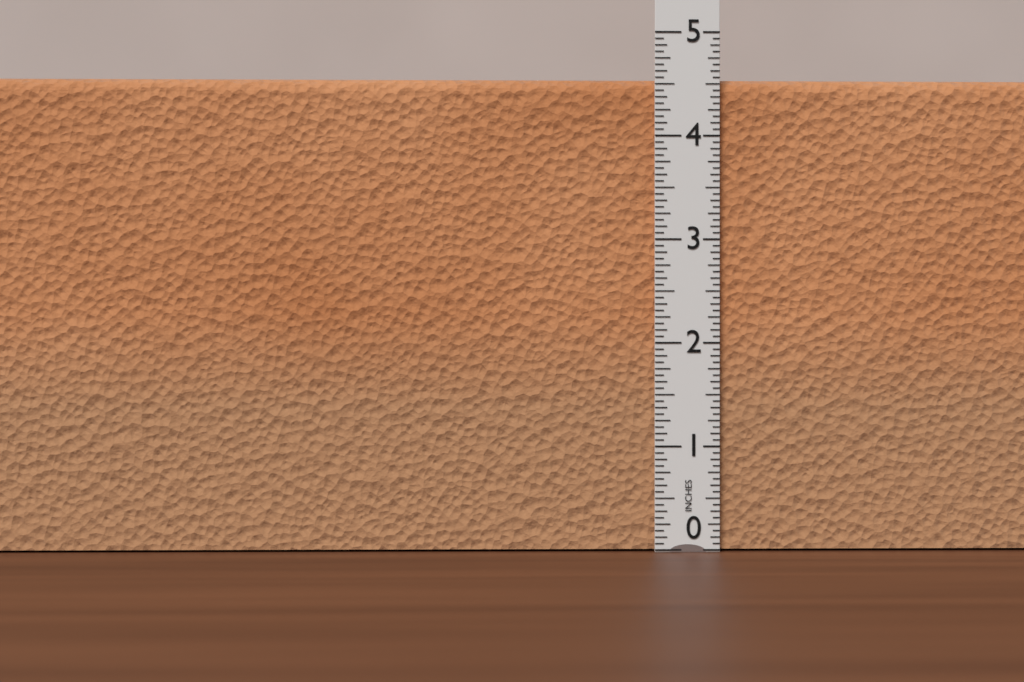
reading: 4.5625 in
